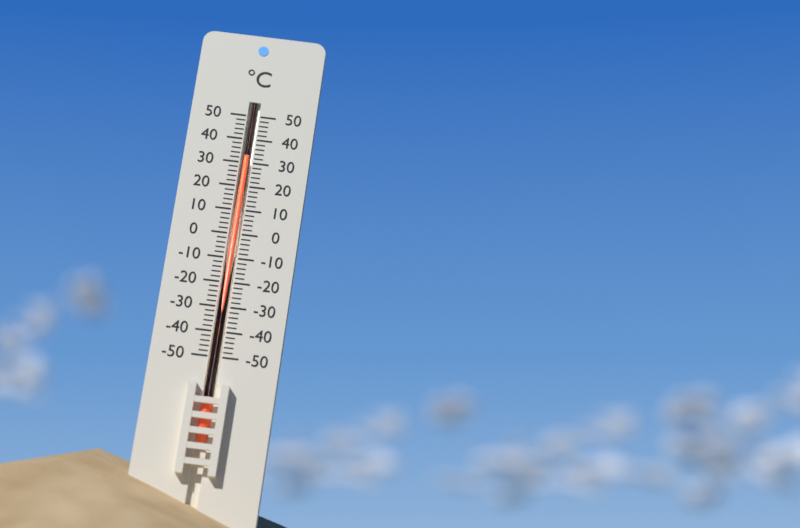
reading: 32 °C
